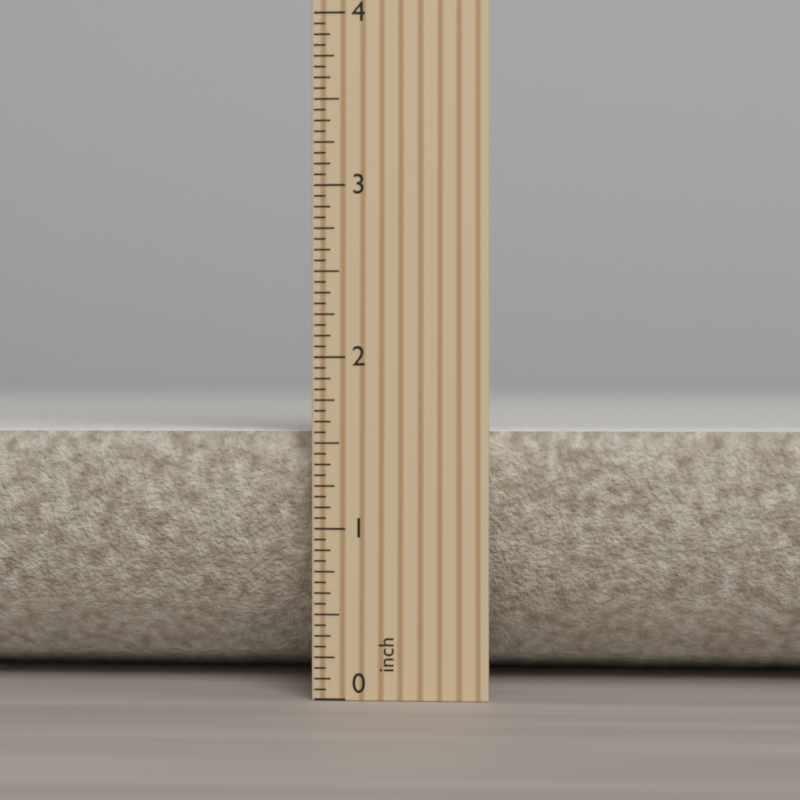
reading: 1.5625 inch
